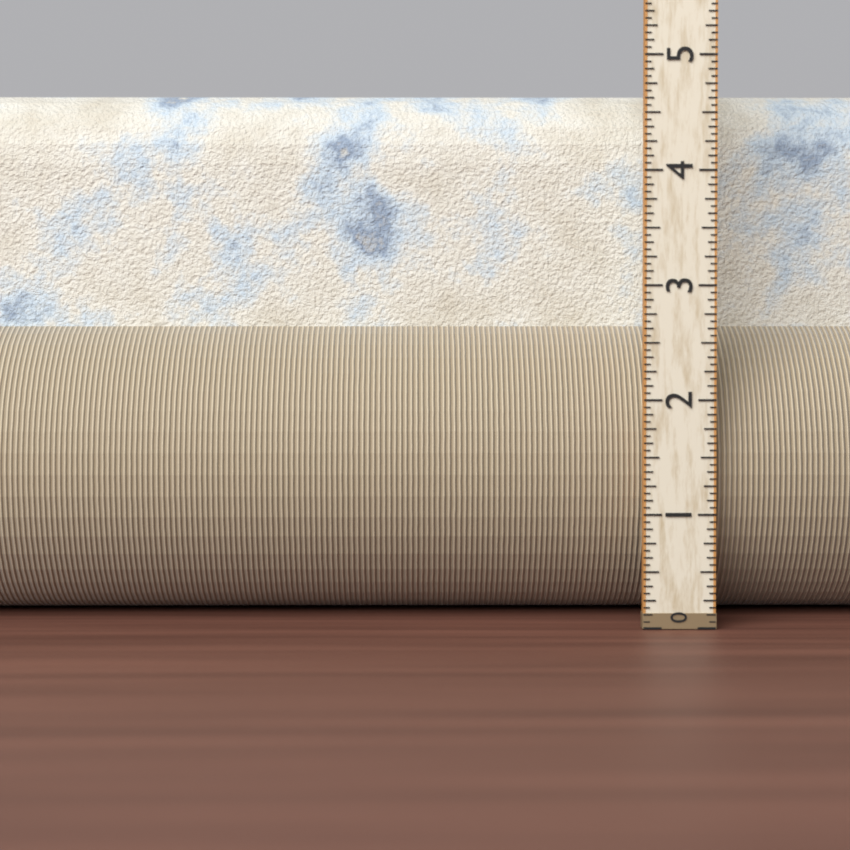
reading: 4.8125 (no unit)
